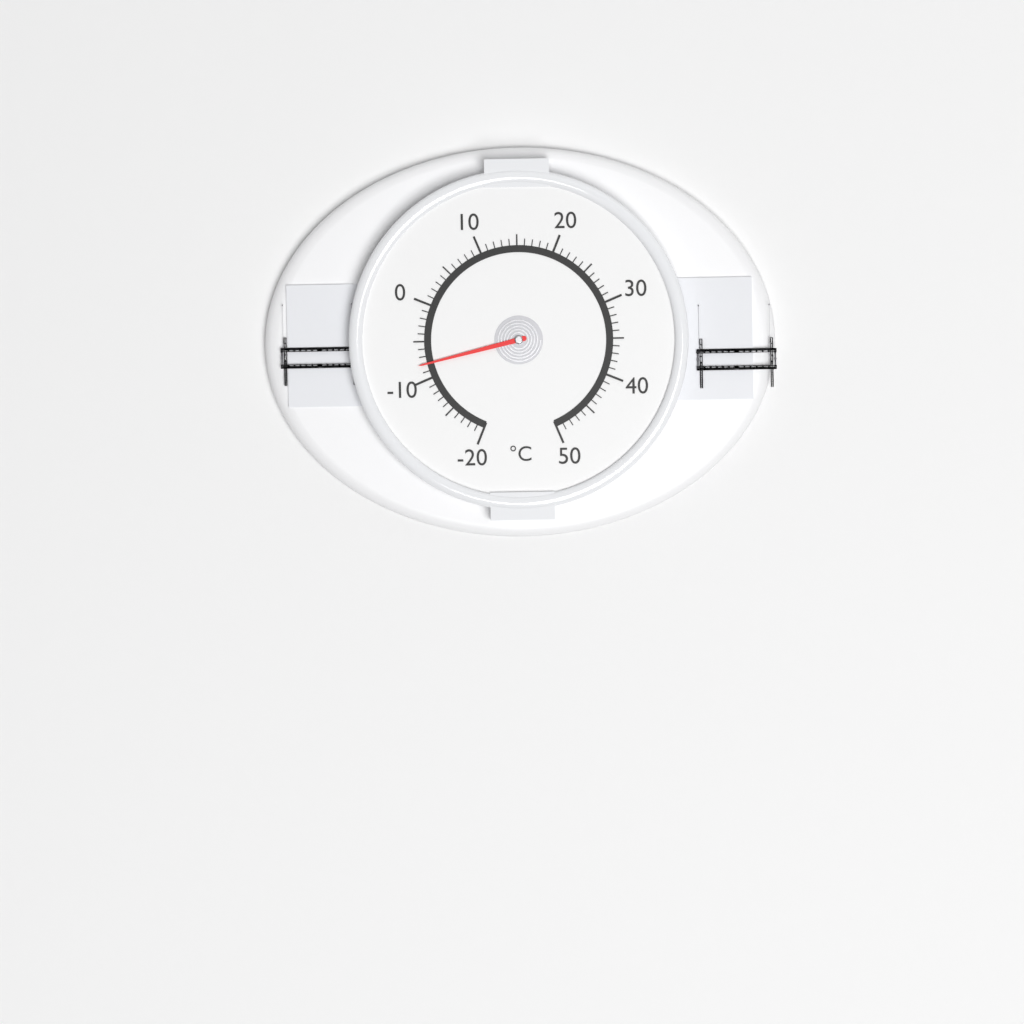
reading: -8 °C
